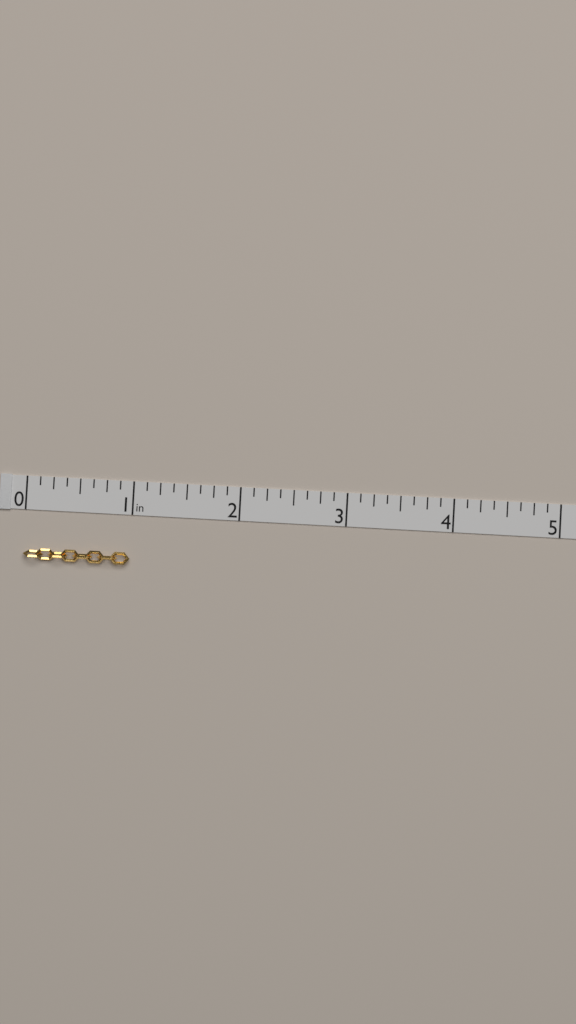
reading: 1.000 in
